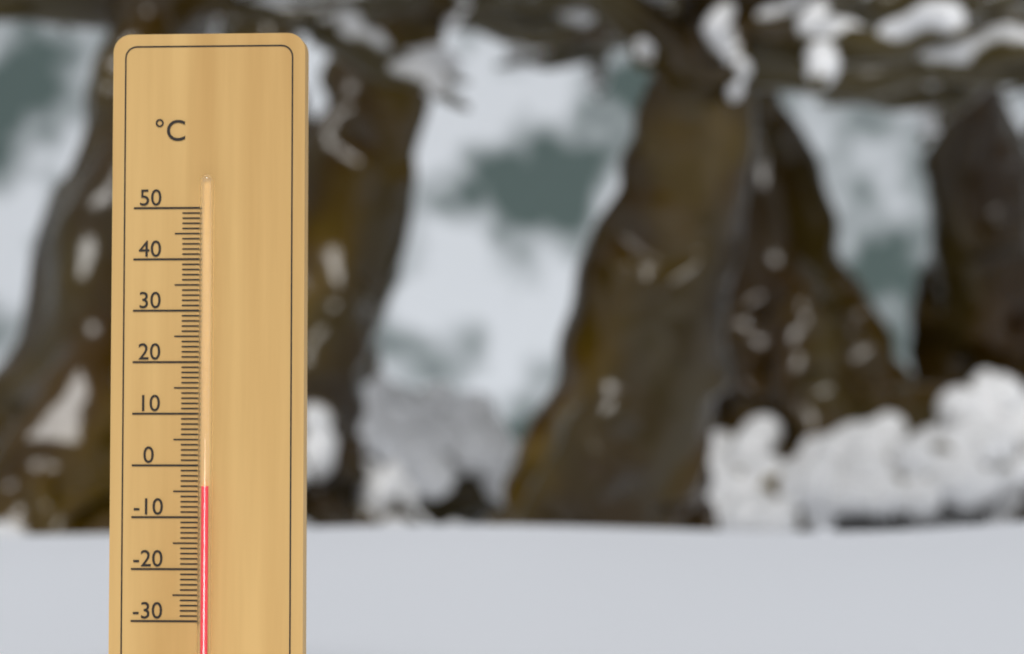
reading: -4 °C
